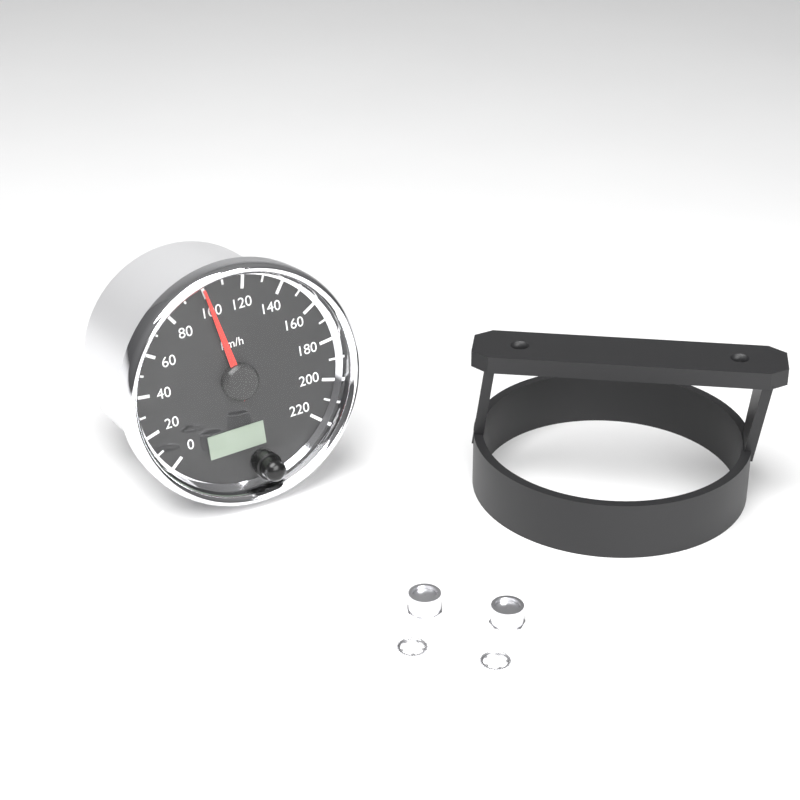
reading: 100 km/h
